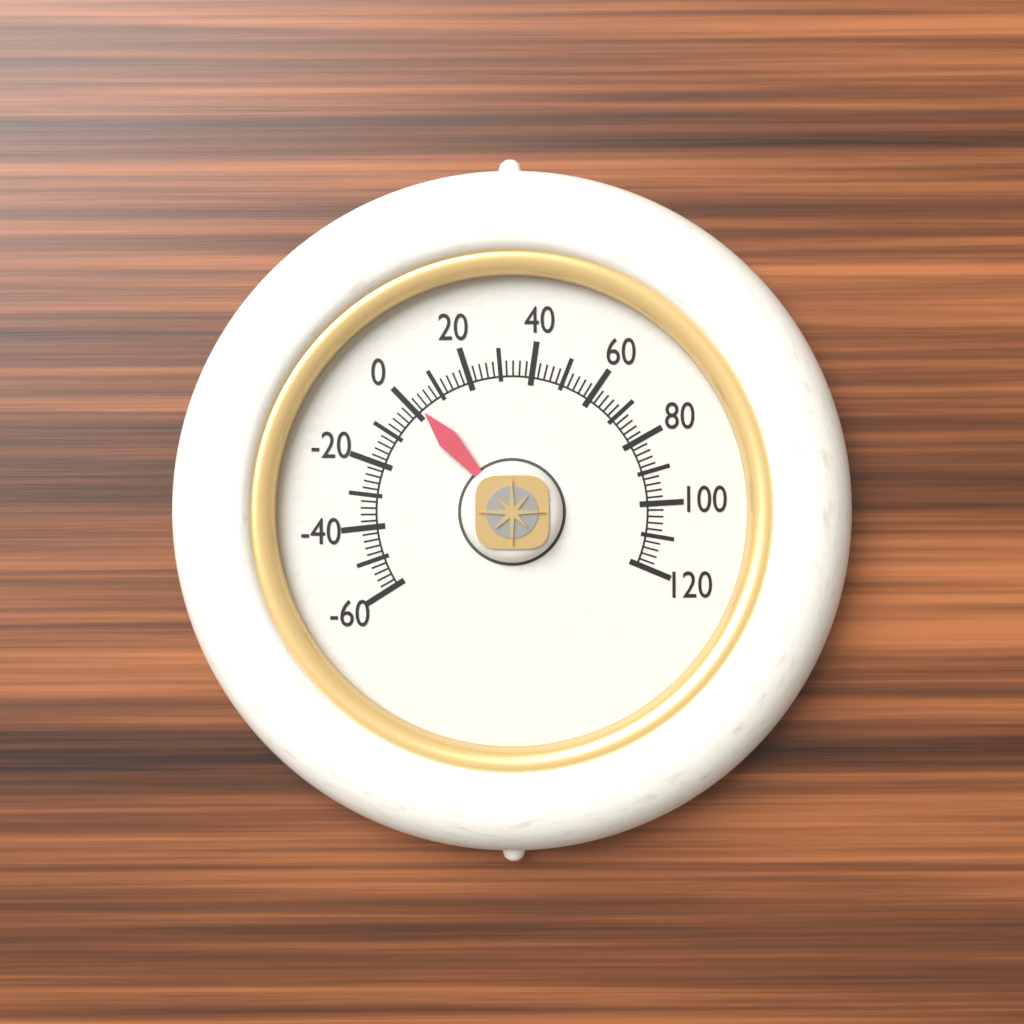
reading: 2 (no unit)
